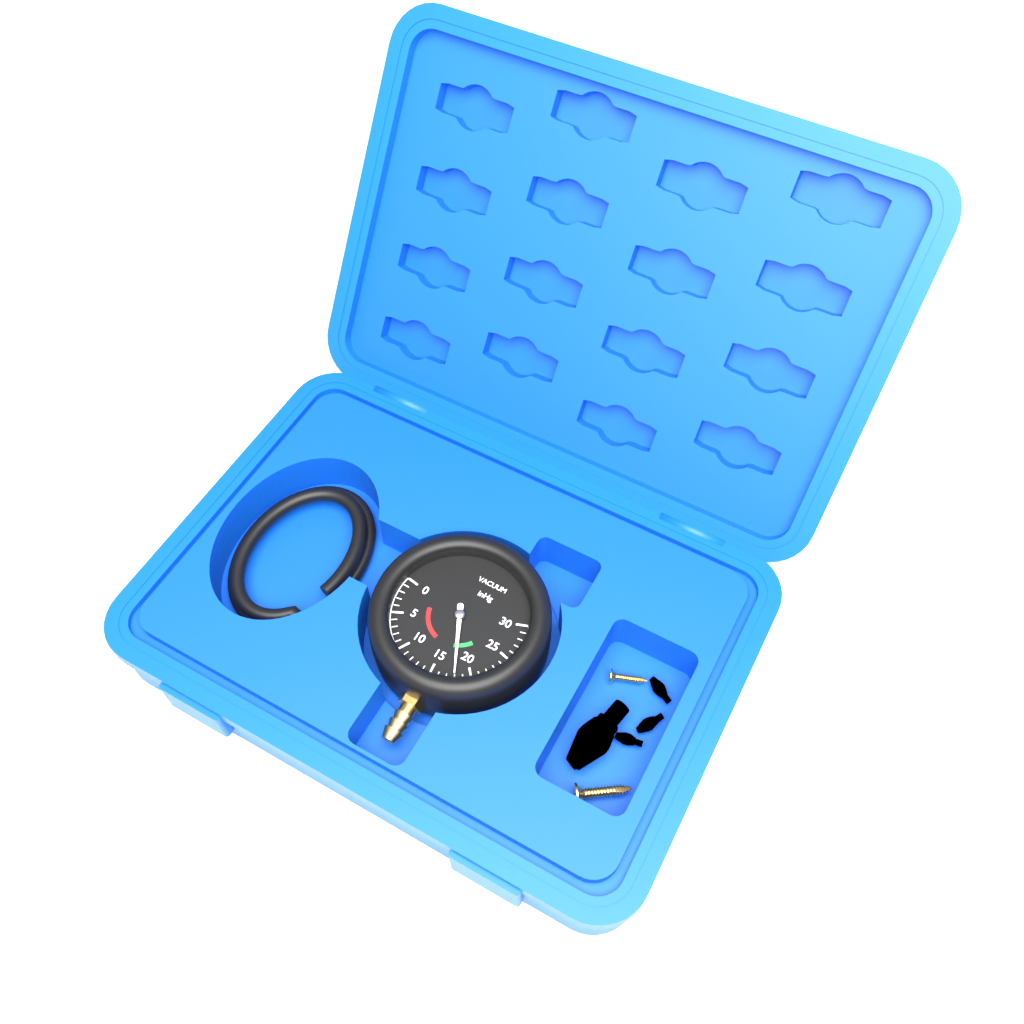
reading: 18 inHg
